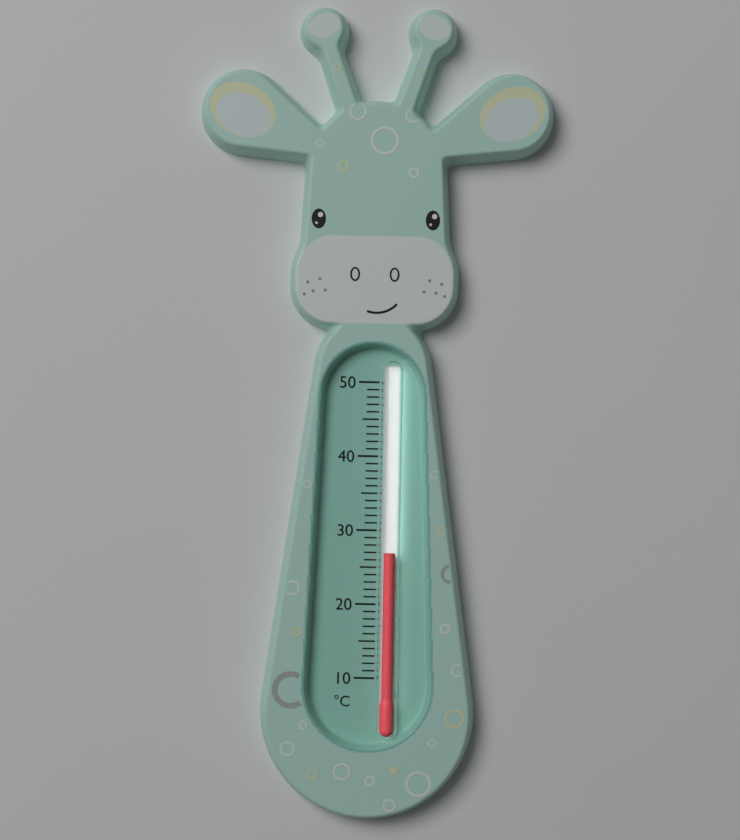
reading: 27 °C
